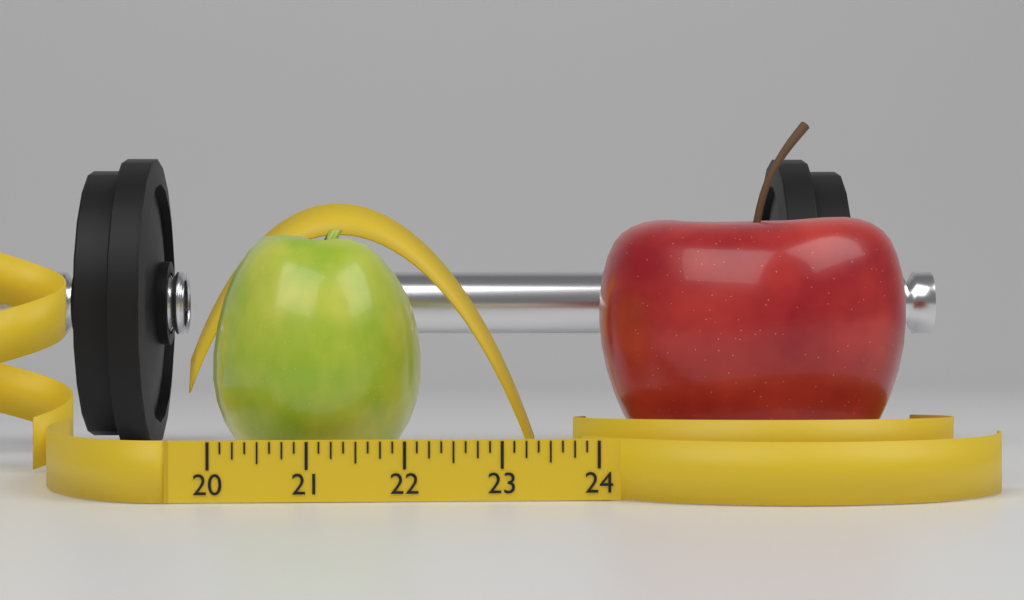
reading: 22.250 (no unit)
